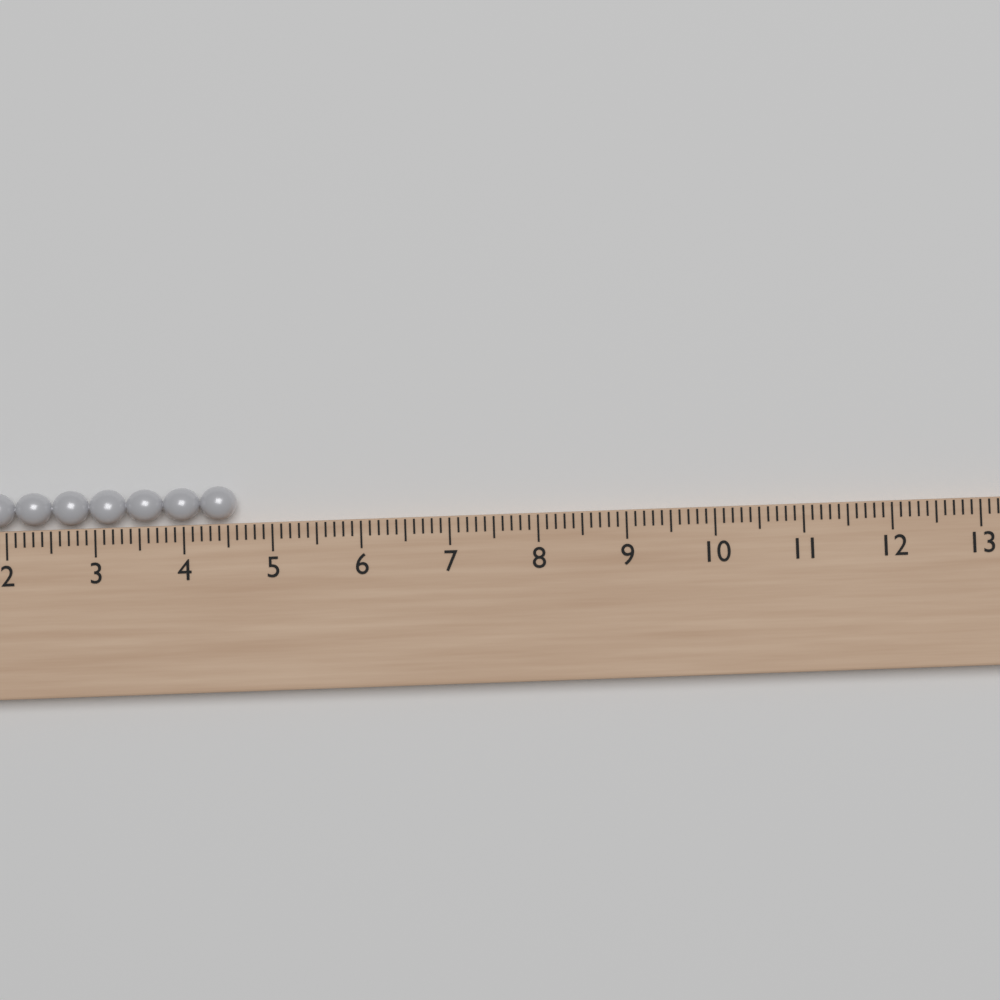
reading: 4.6 (no unit)
